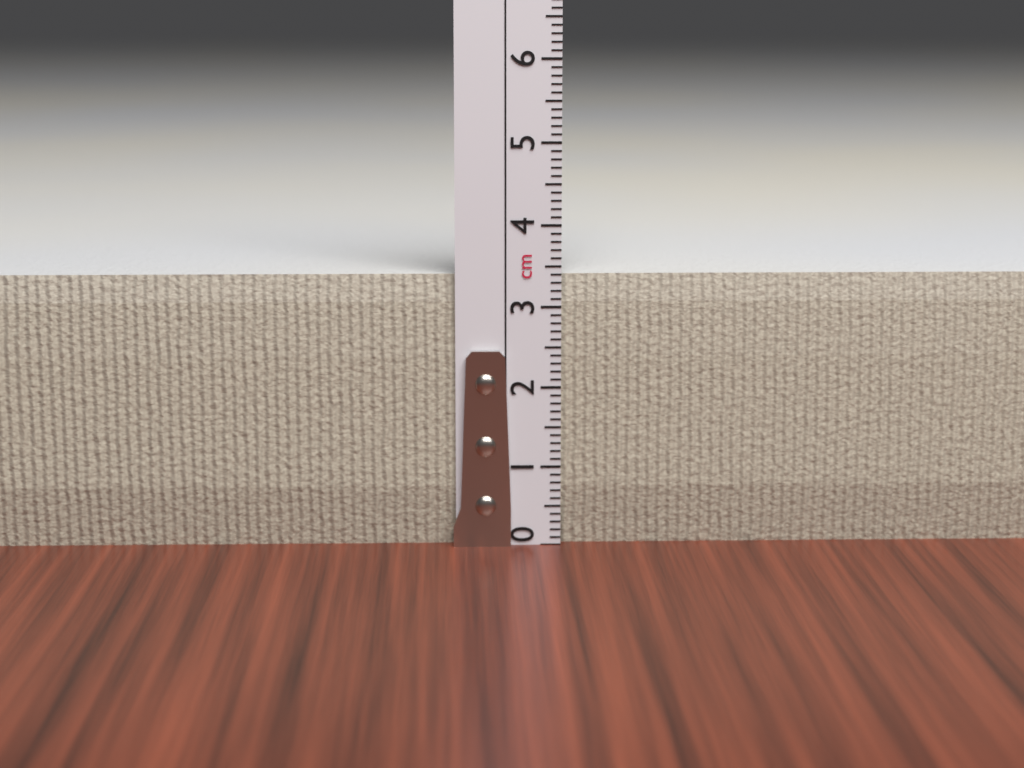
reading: 3.4 cm
